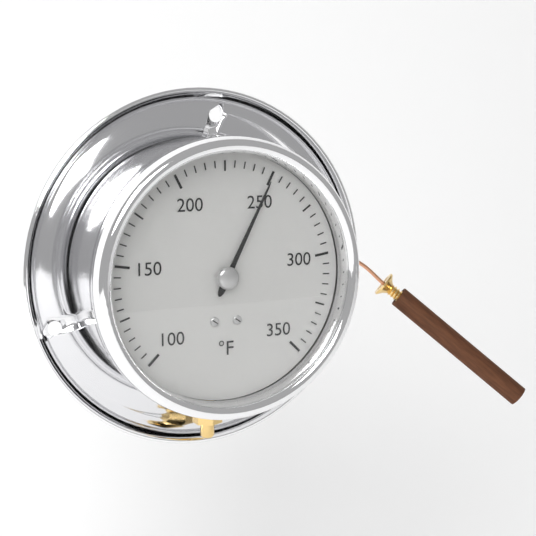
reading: 250 °F
